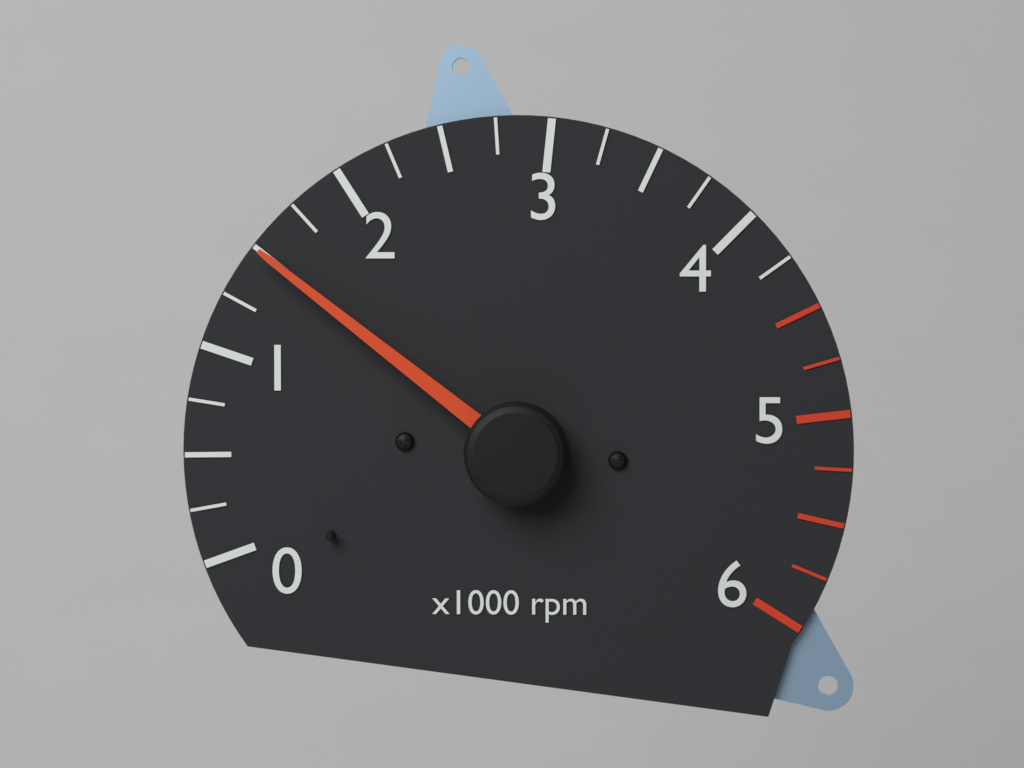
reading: 1500 rpm
